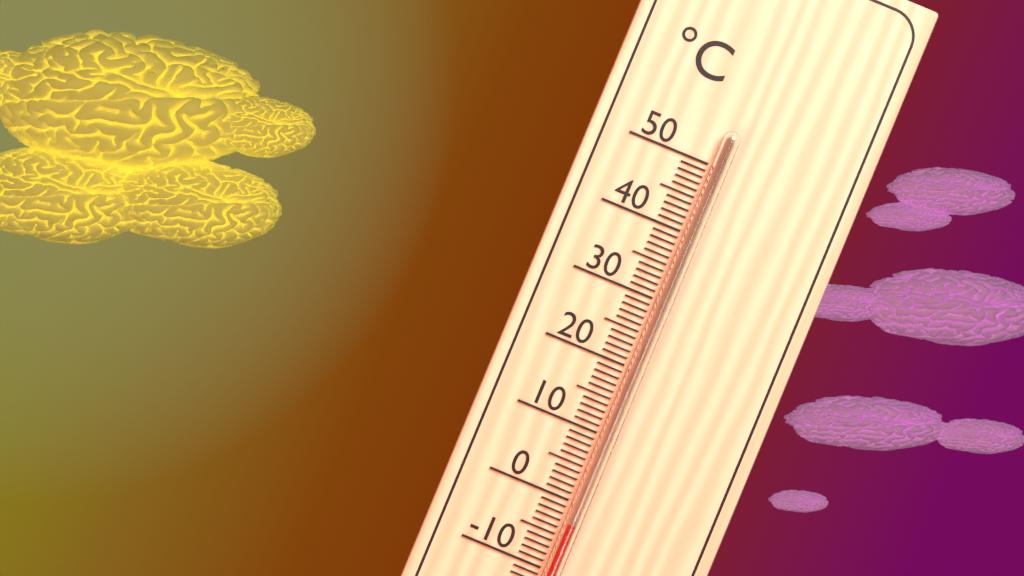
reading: -3 °C
